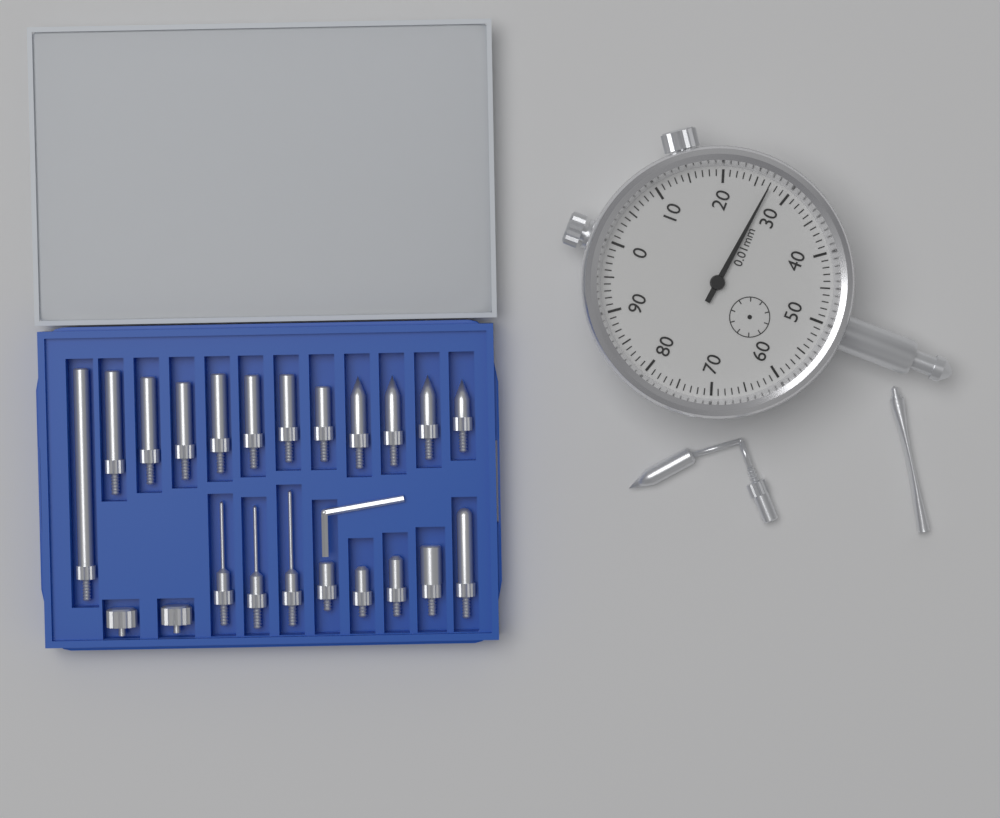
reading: 0.27 mm
